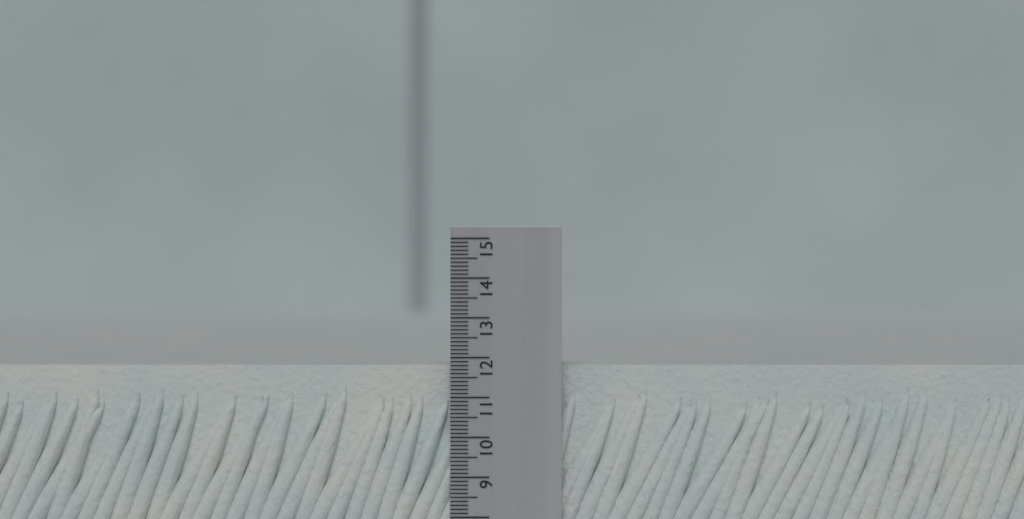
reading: 11.8 (no unit)
